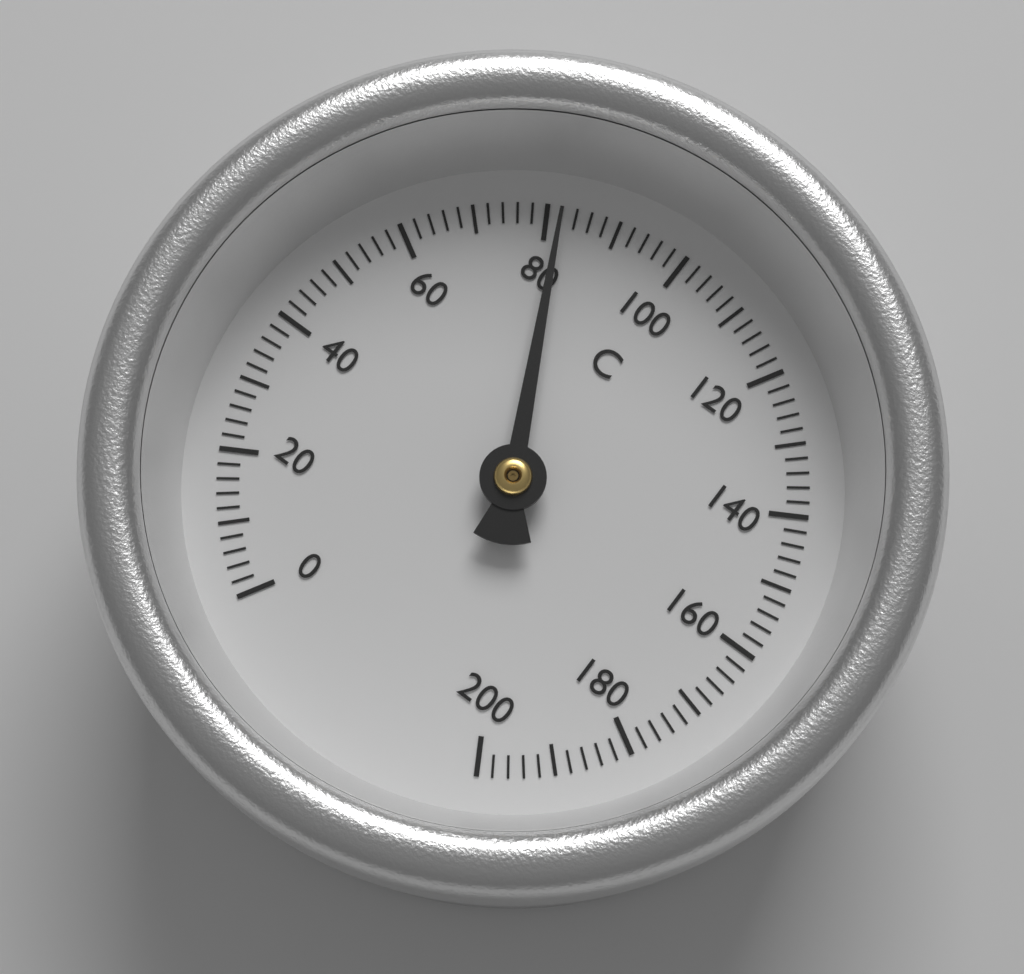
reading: 82 °C
